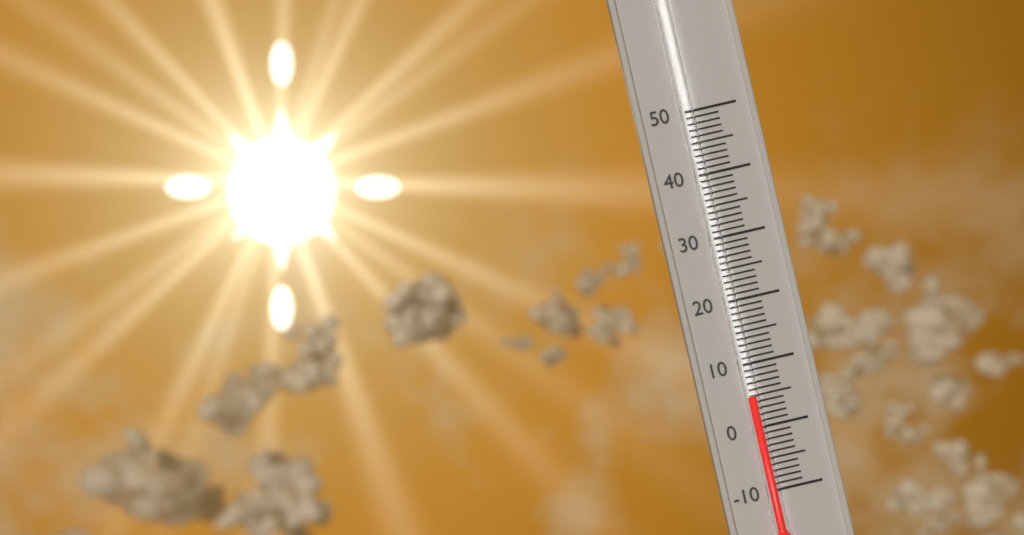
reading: 5 (no unit)
